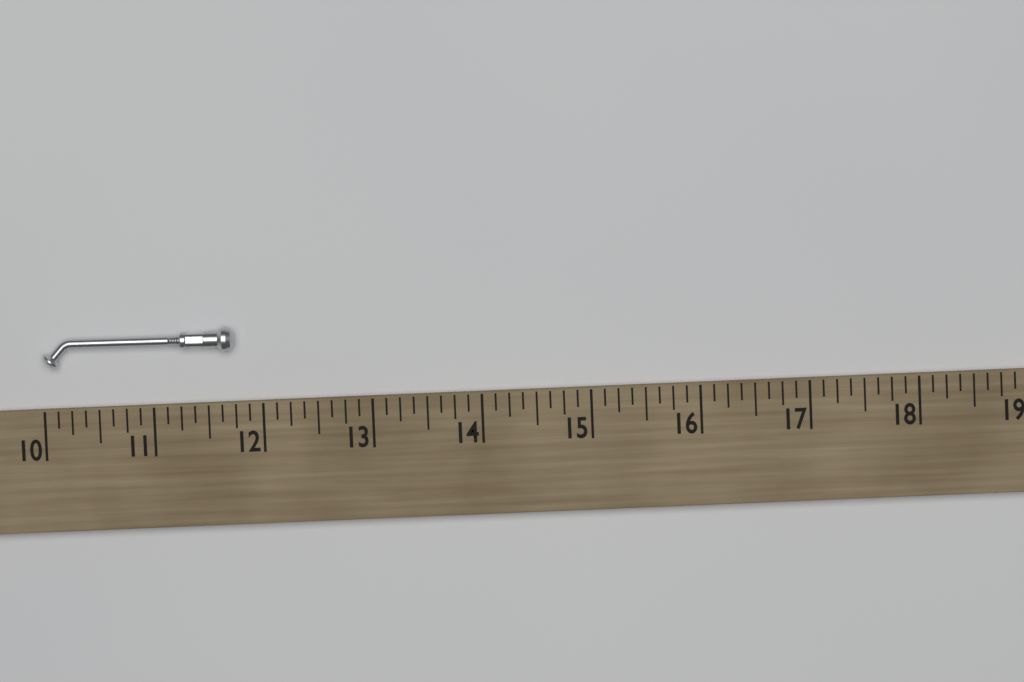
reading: 11.750 (no unit)
